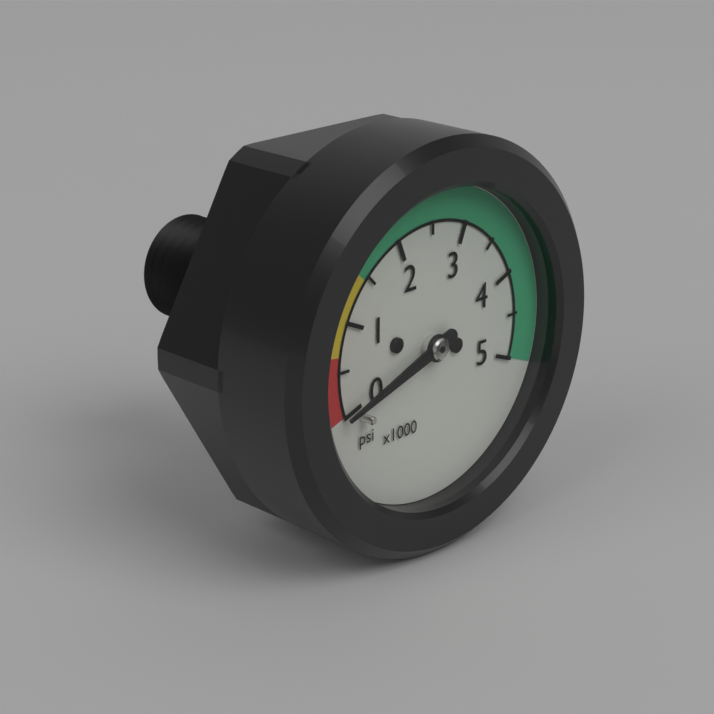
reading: 0 psi
